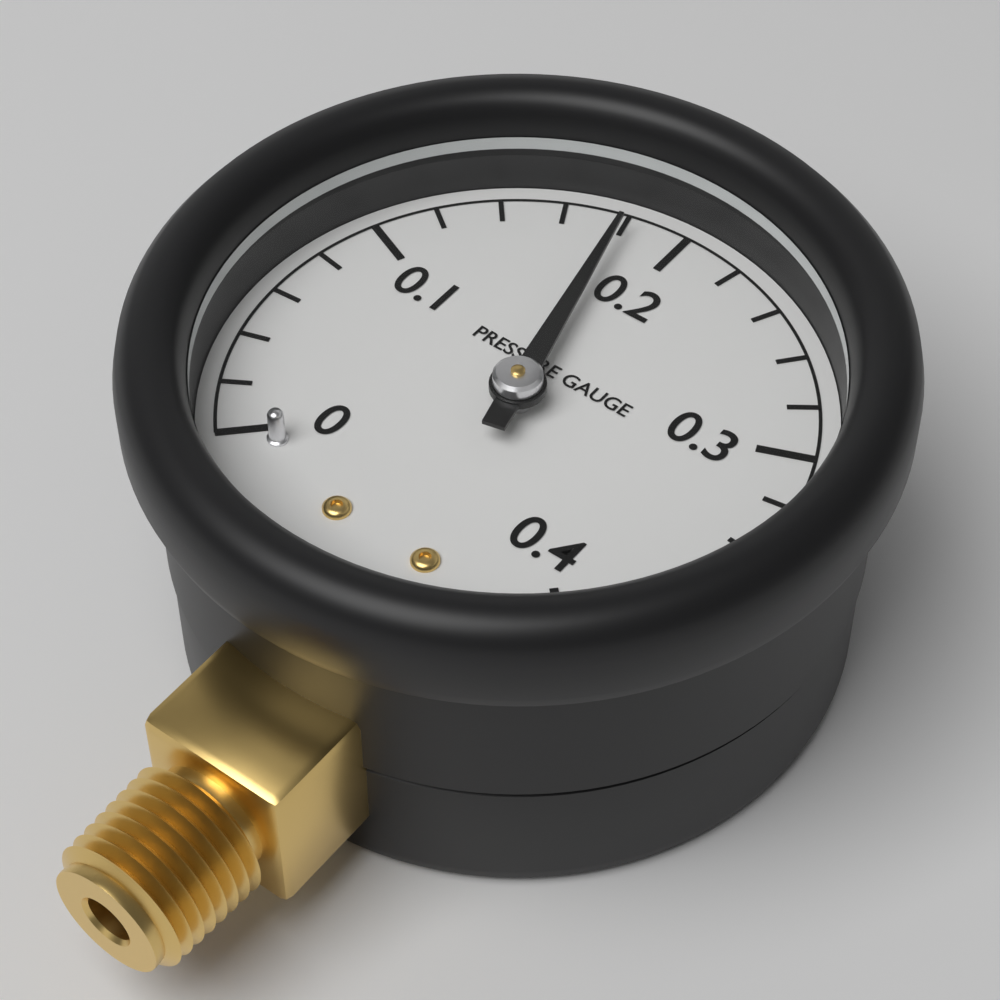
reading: 0.18 (no unit)
